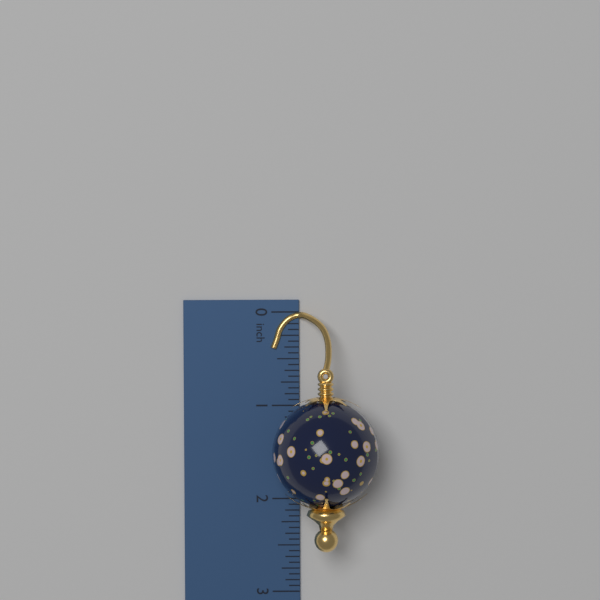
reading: 2.5000 inch
